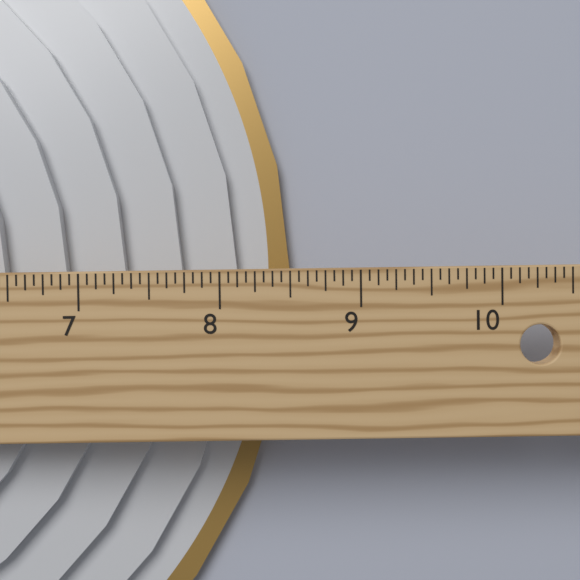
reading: 8.5000 in
